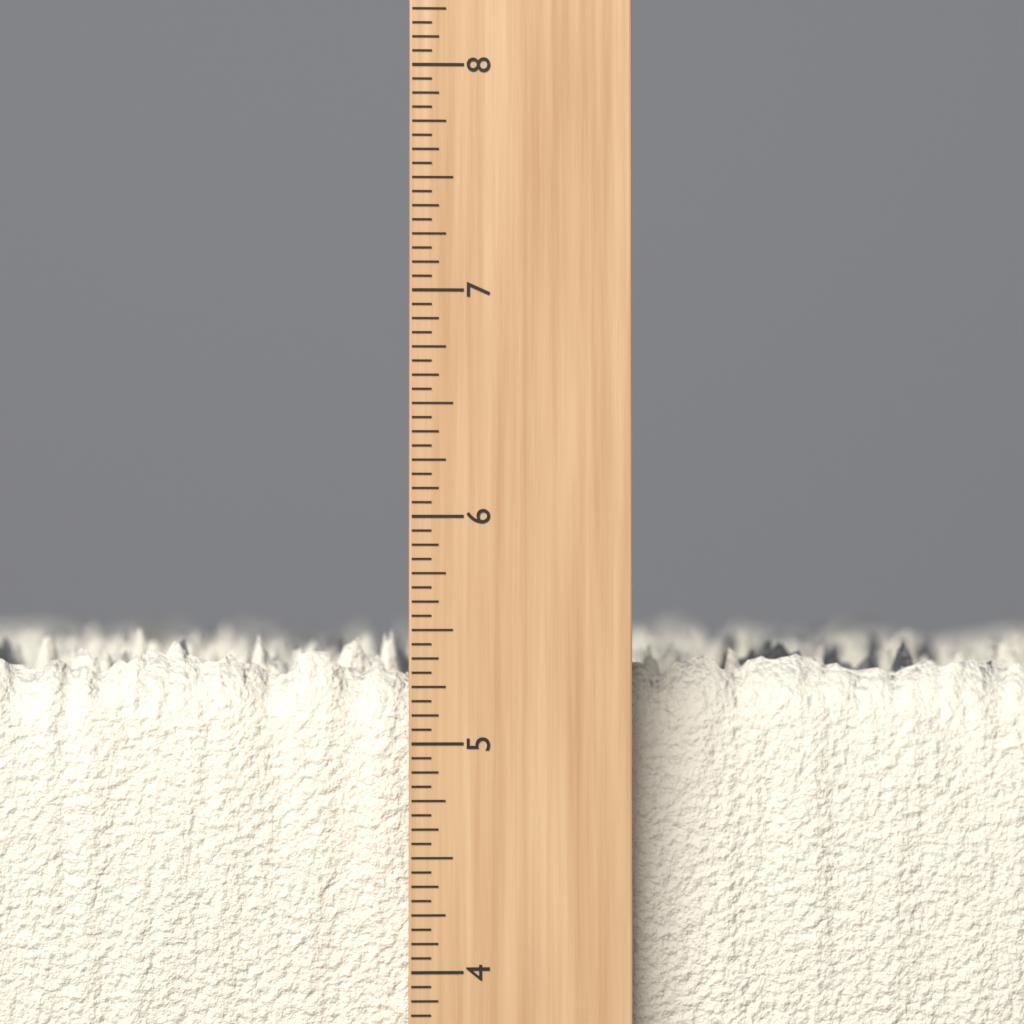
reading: 5.5000 inch
